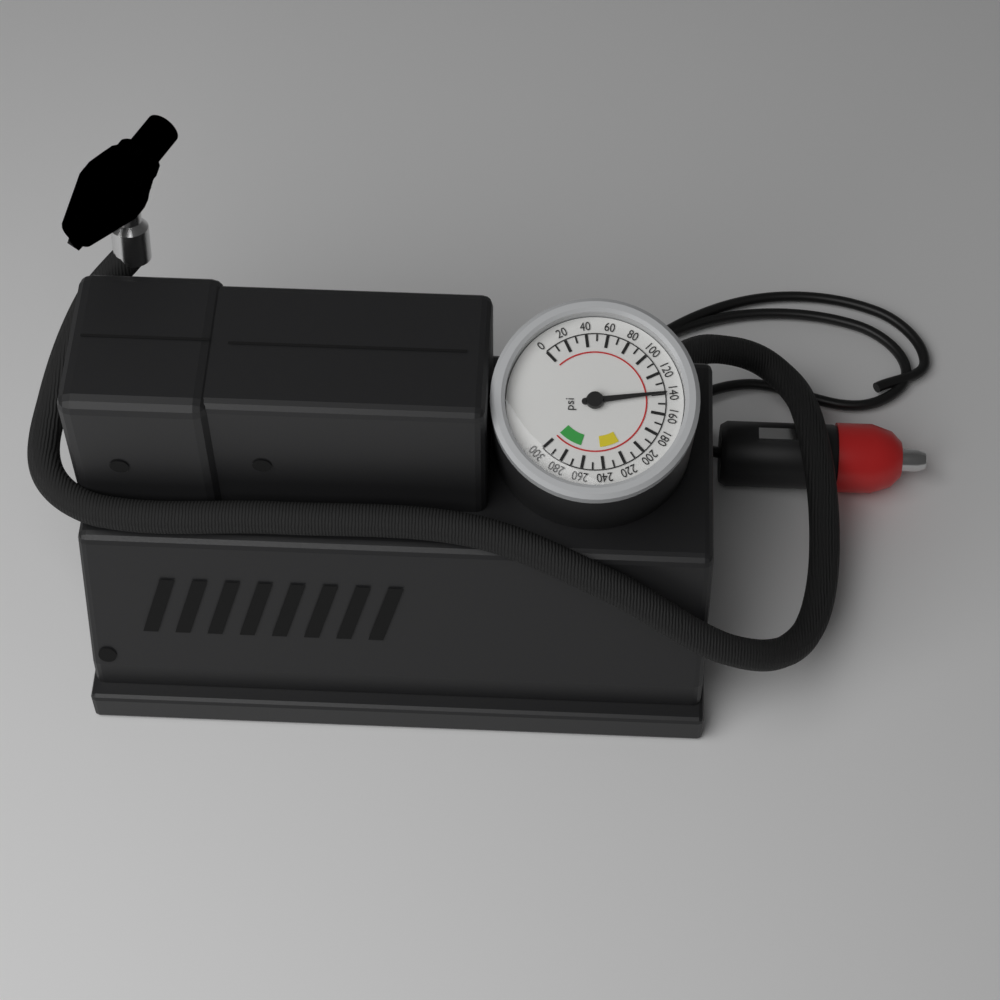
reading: 140 psi
